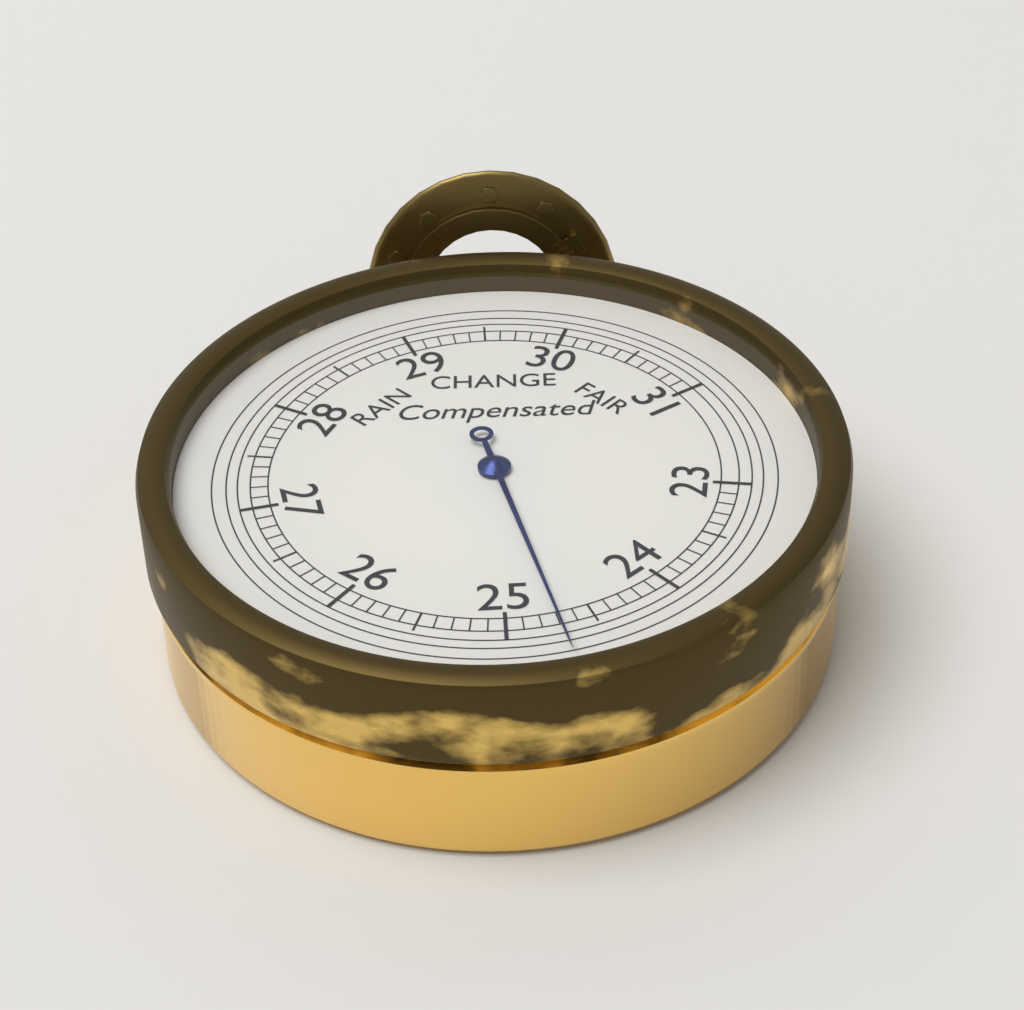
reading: 24.7 inHg
